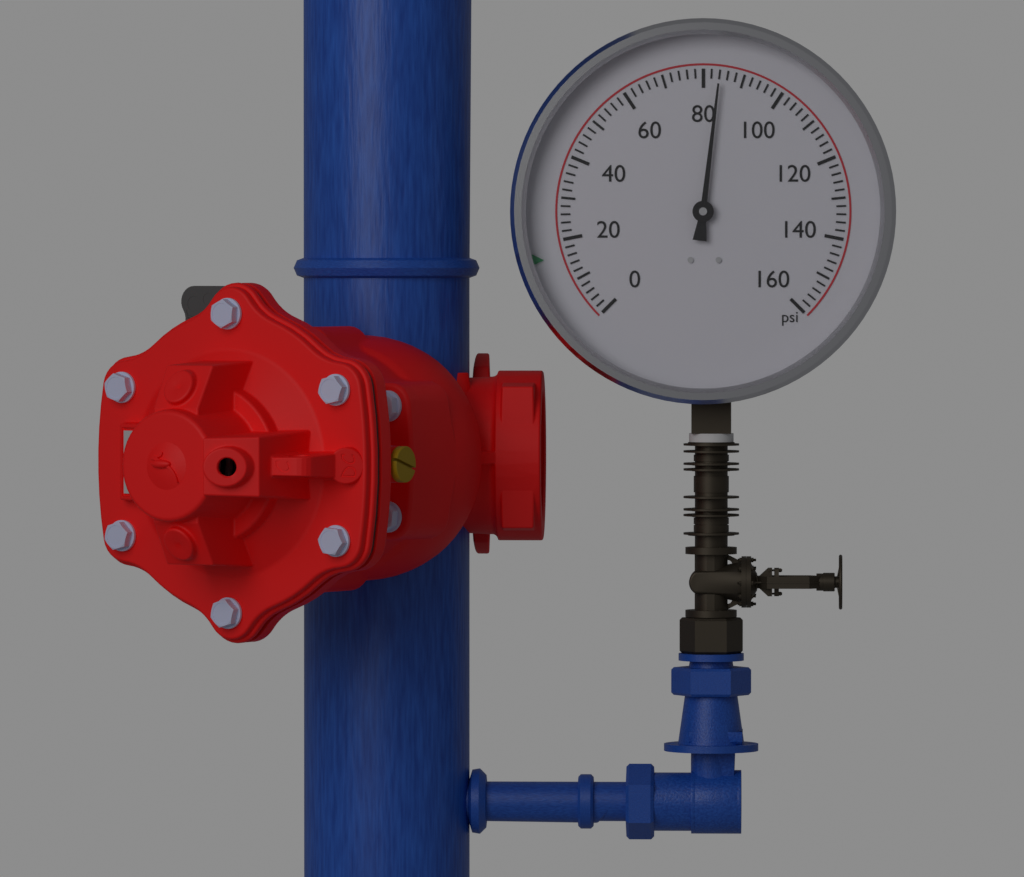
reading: 84 psi
